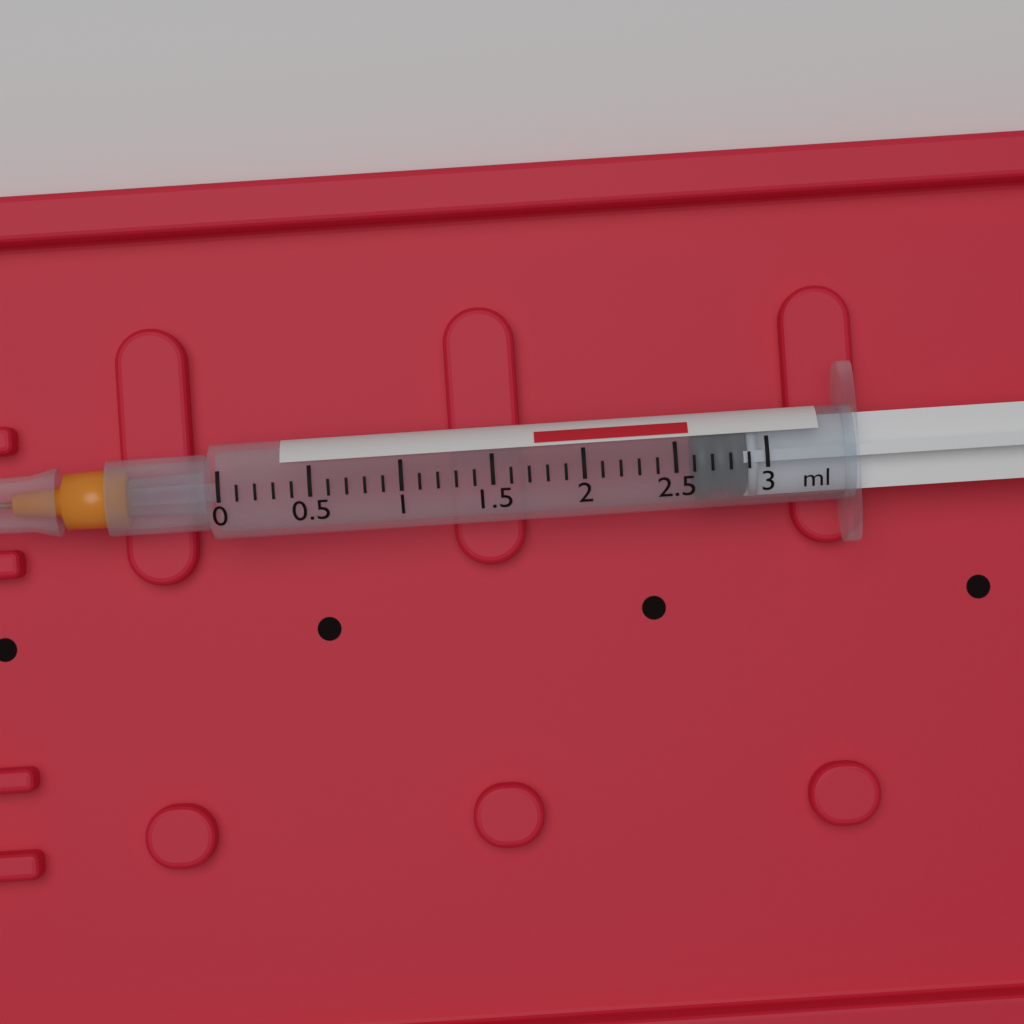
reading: 2.6 ml
